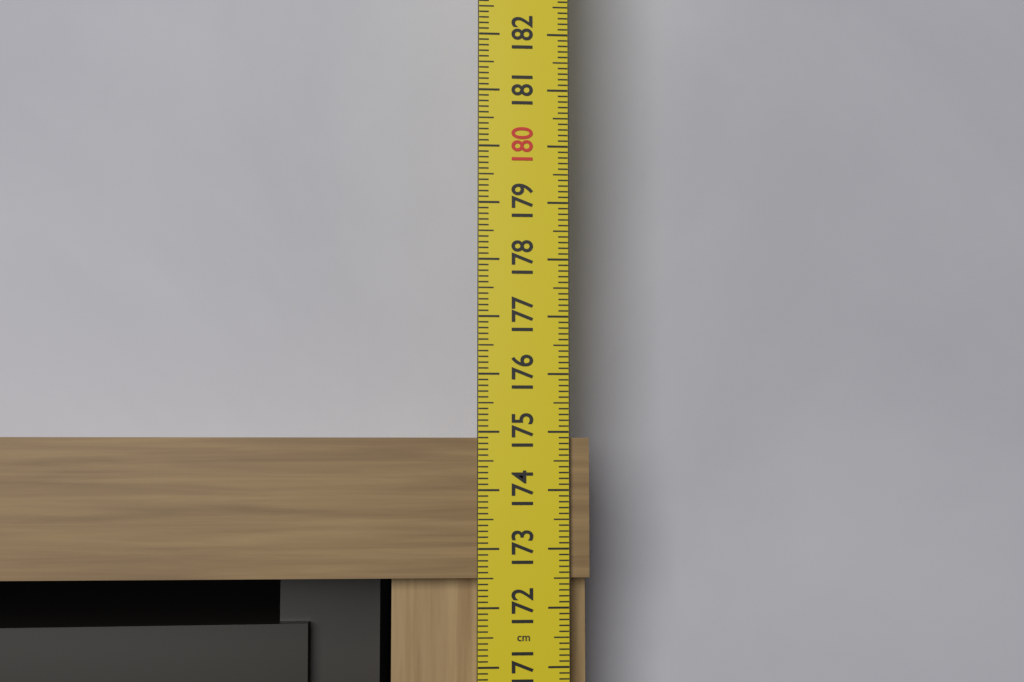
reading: 174.9 cm
